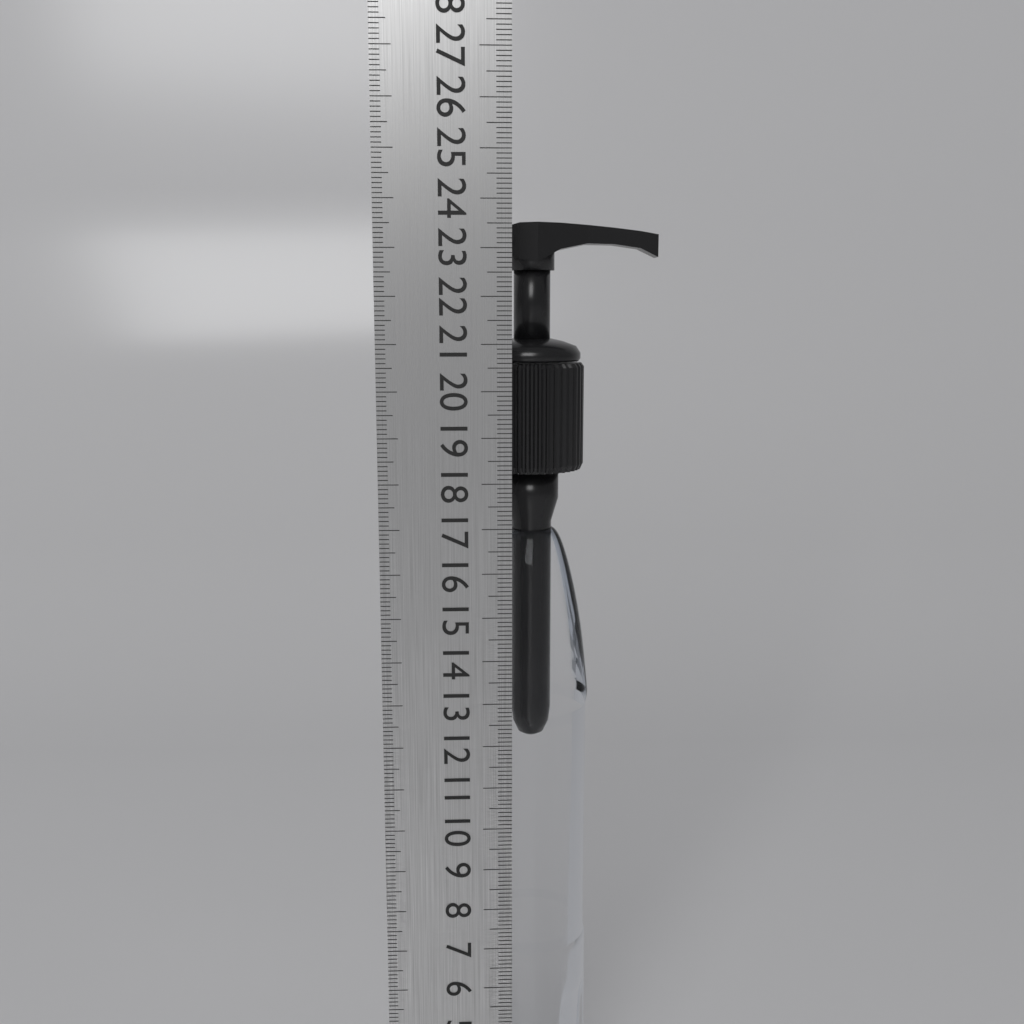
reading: 23.6 cm
